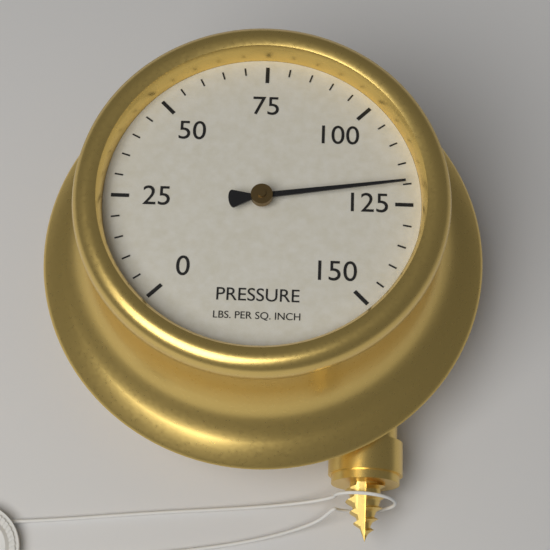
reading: 120 psi
